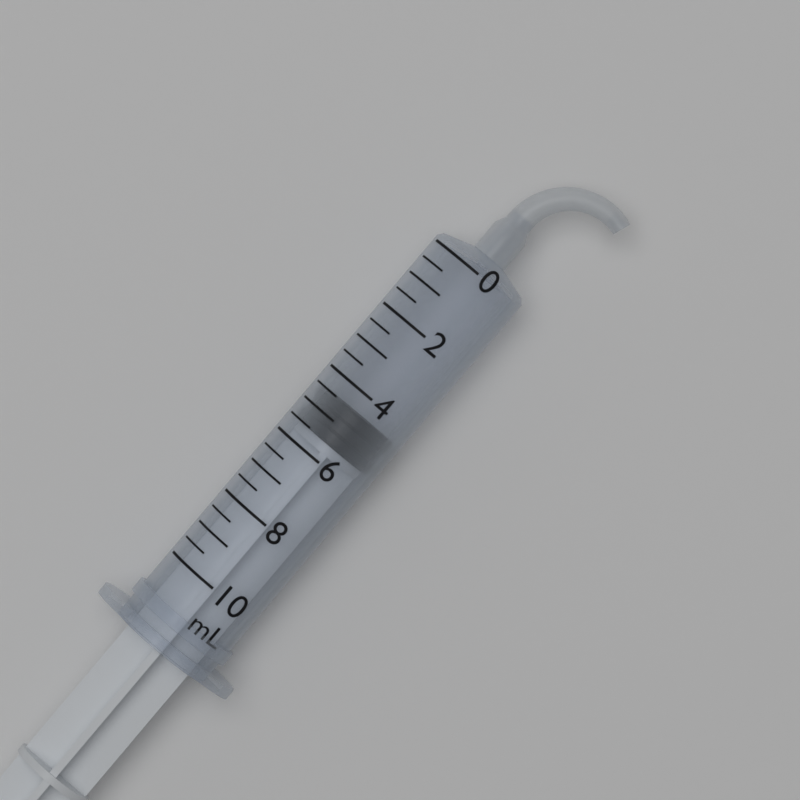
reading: 4.5 mL
